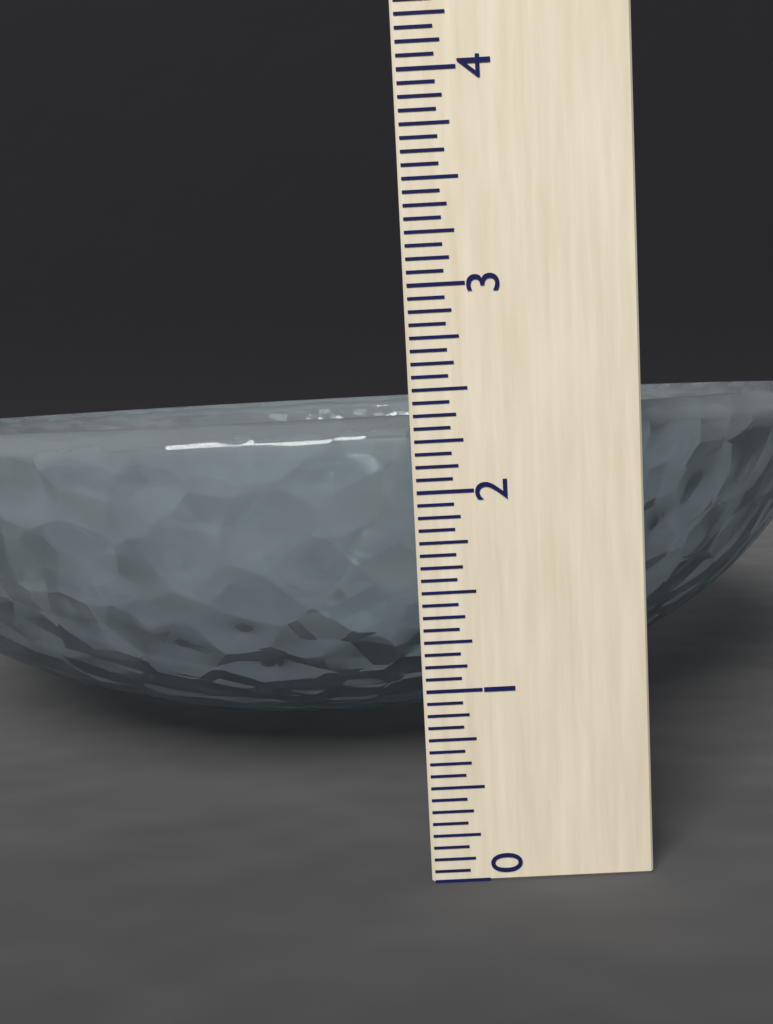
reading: 2.3750 (no unit)
